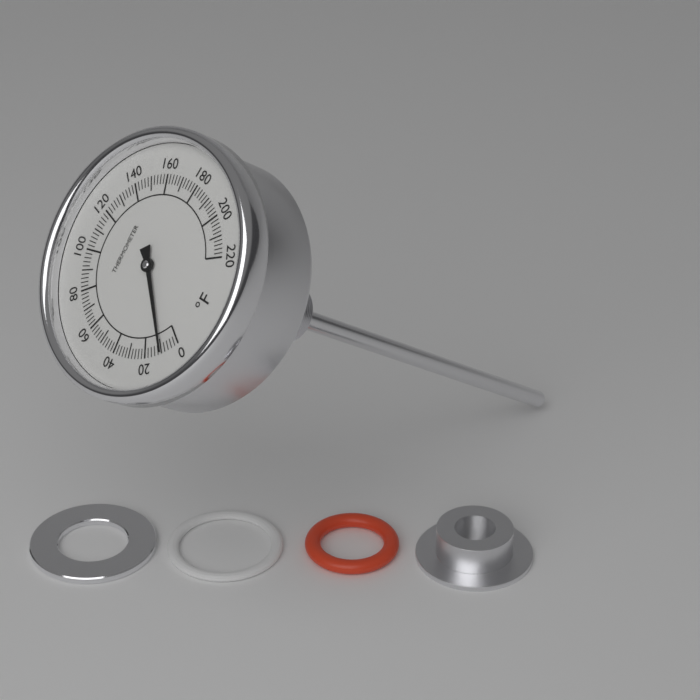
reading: 10 °F
